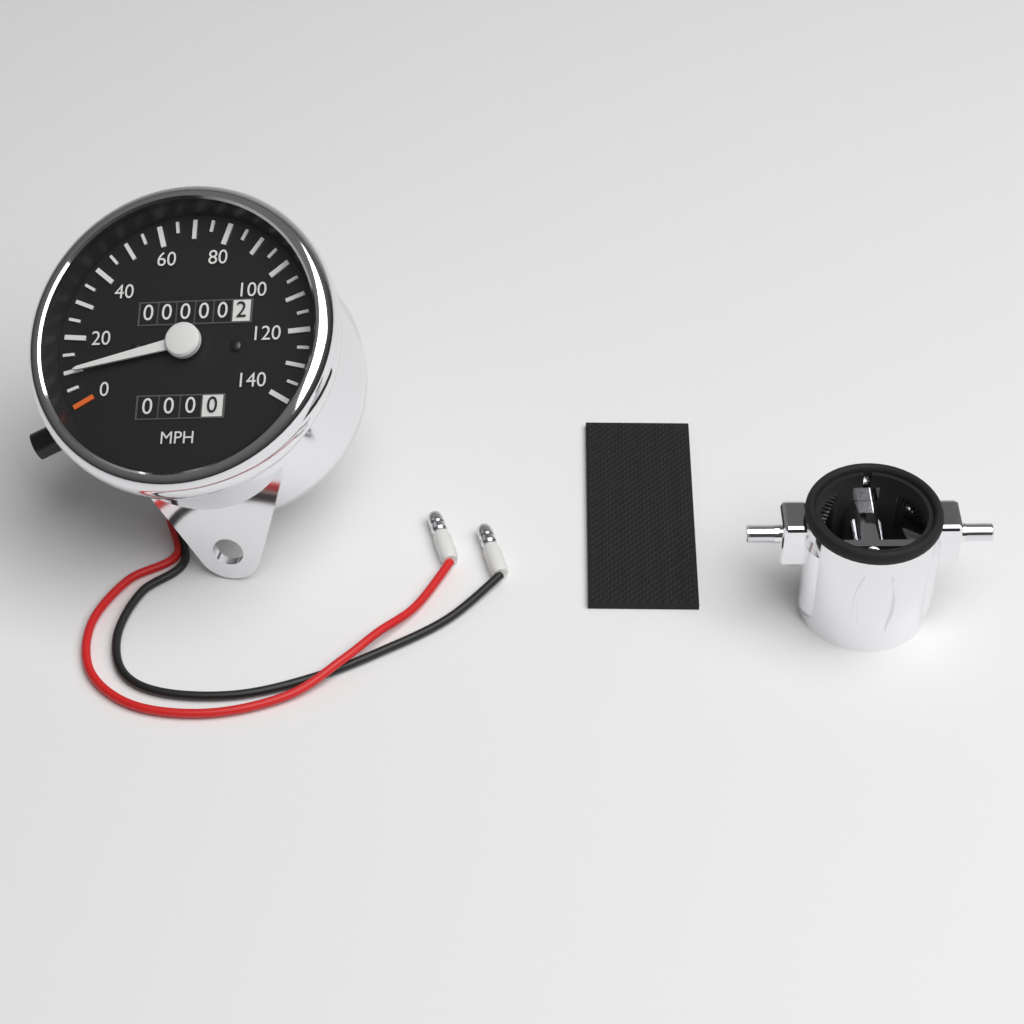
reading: 10 MPH
